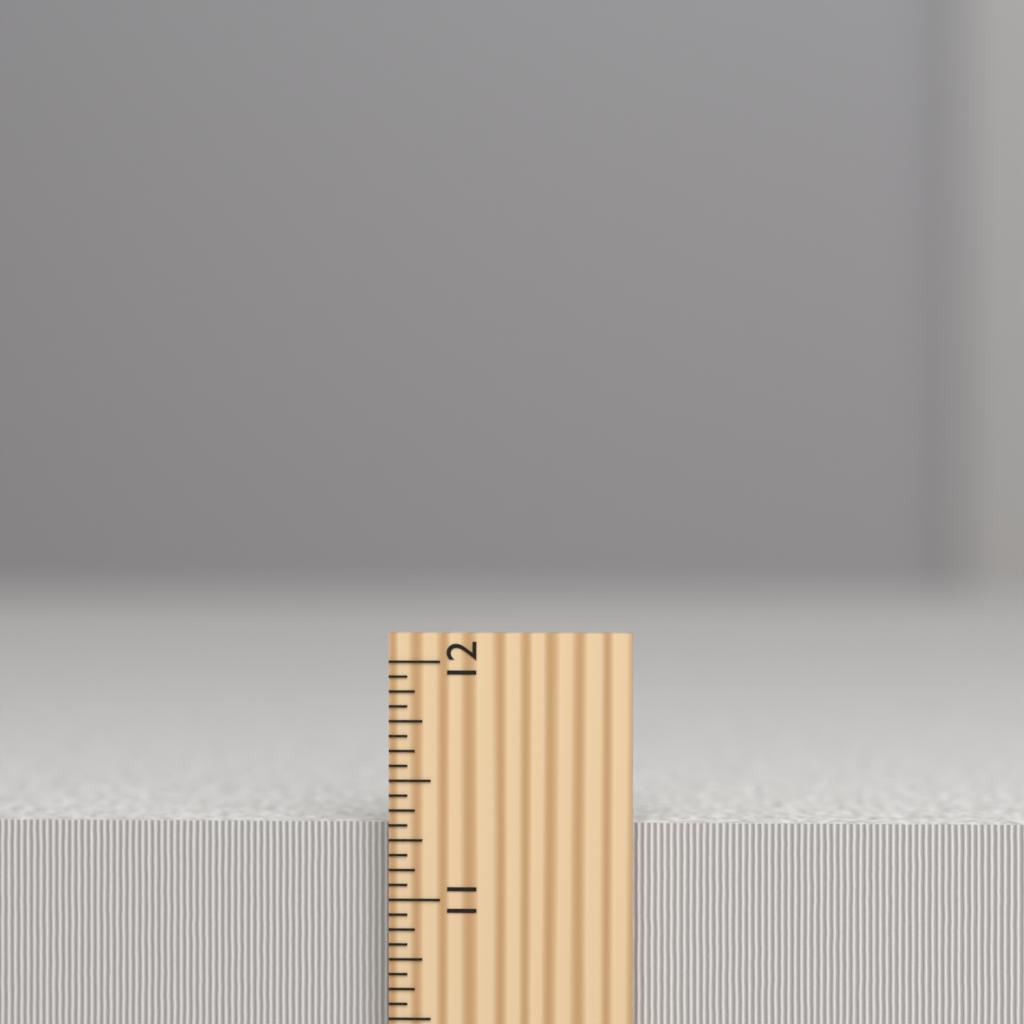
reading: 11.3125 inch
